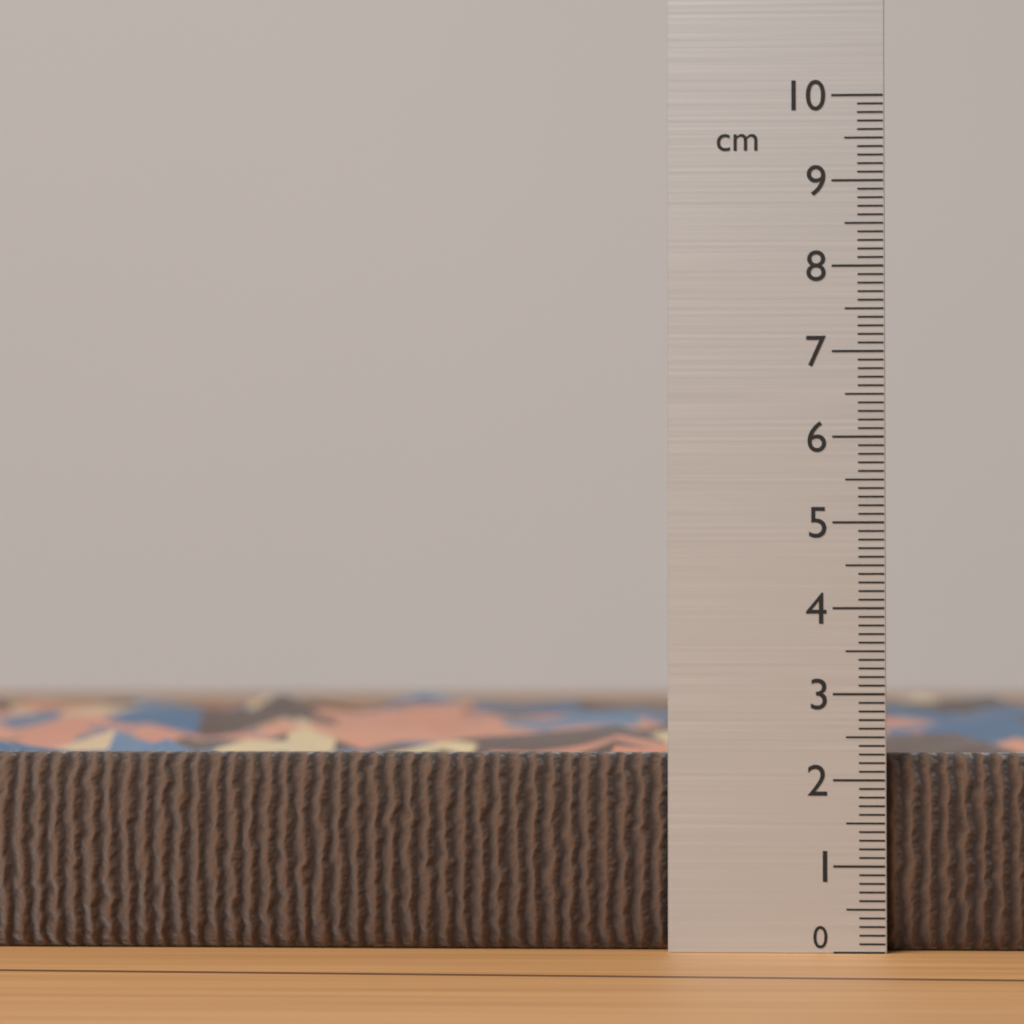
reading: 2.3 cm
